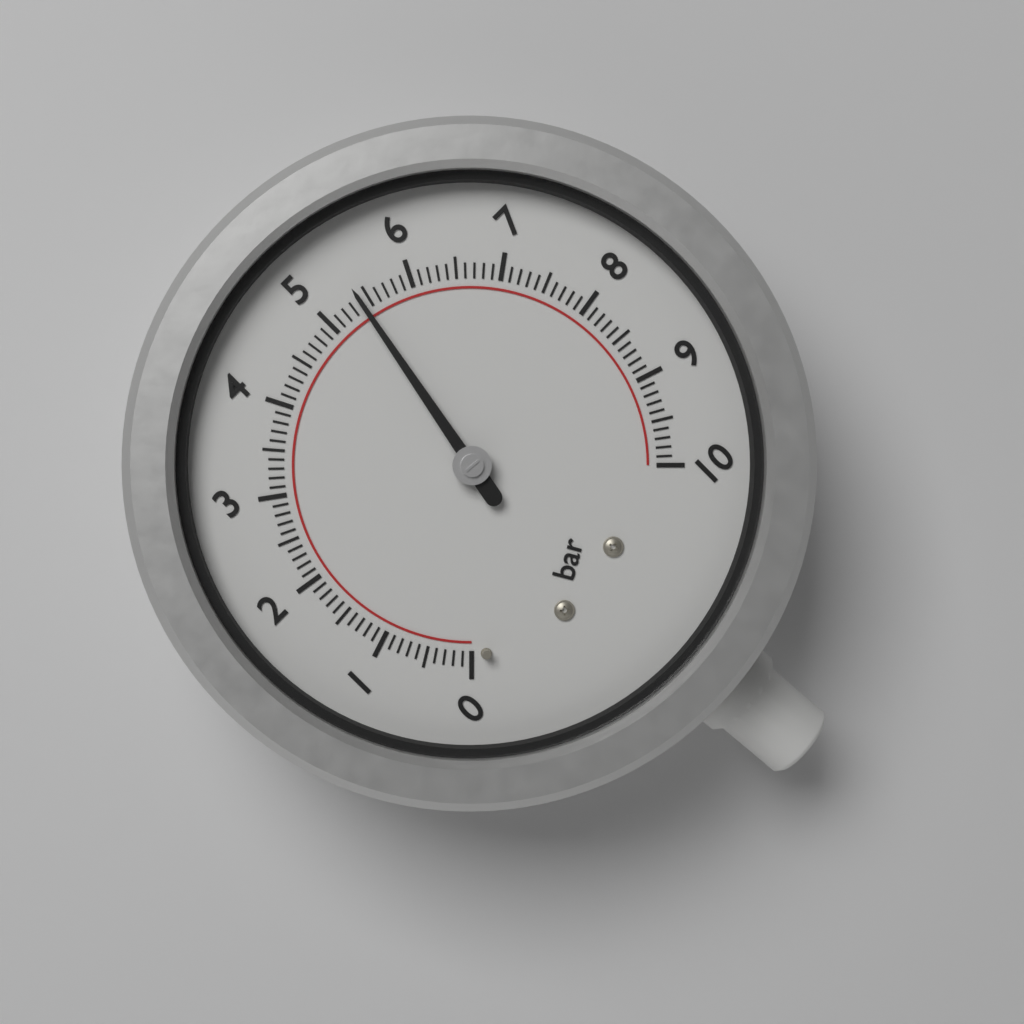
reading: 5.4 bar
